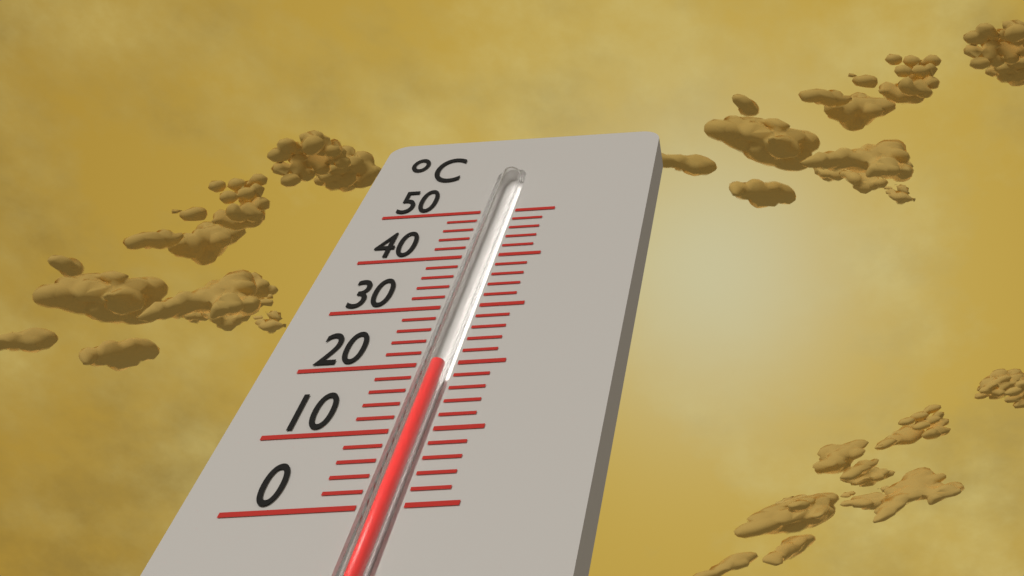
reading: 20 °C
